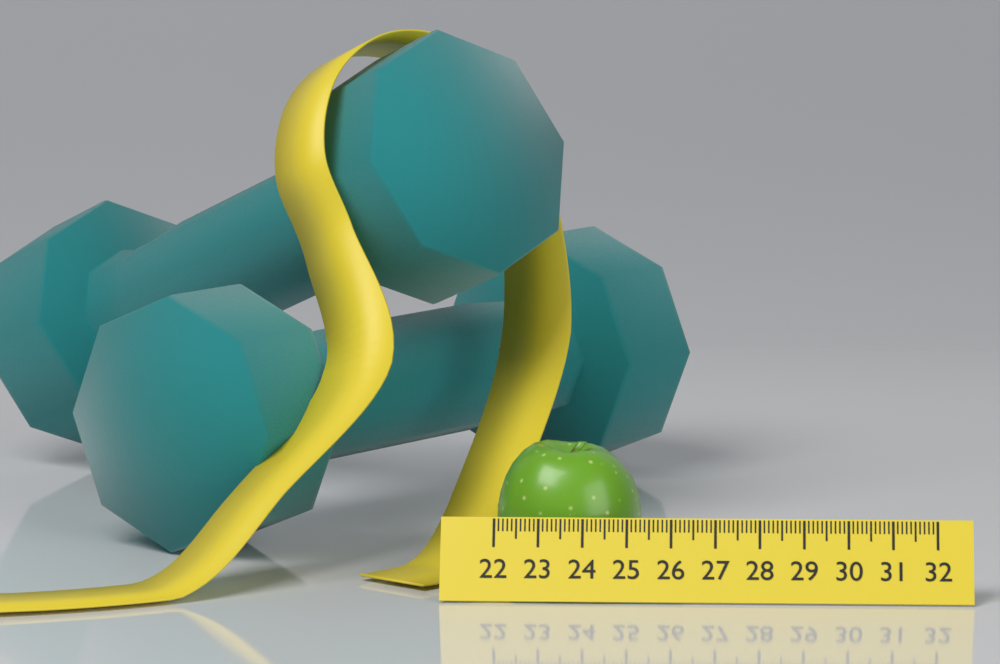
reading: 25.3 (no unit)
